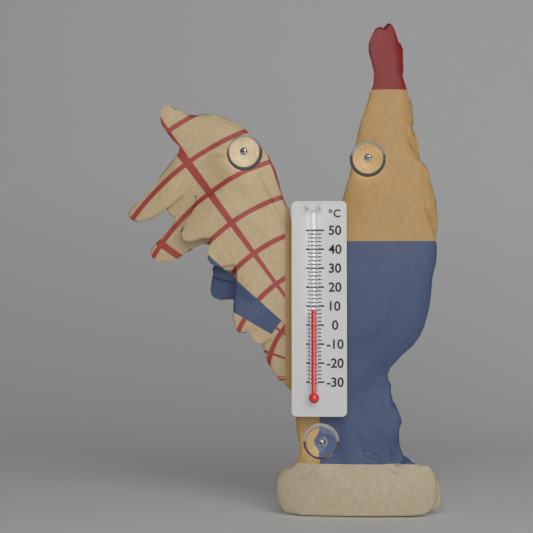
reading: 8 °C
